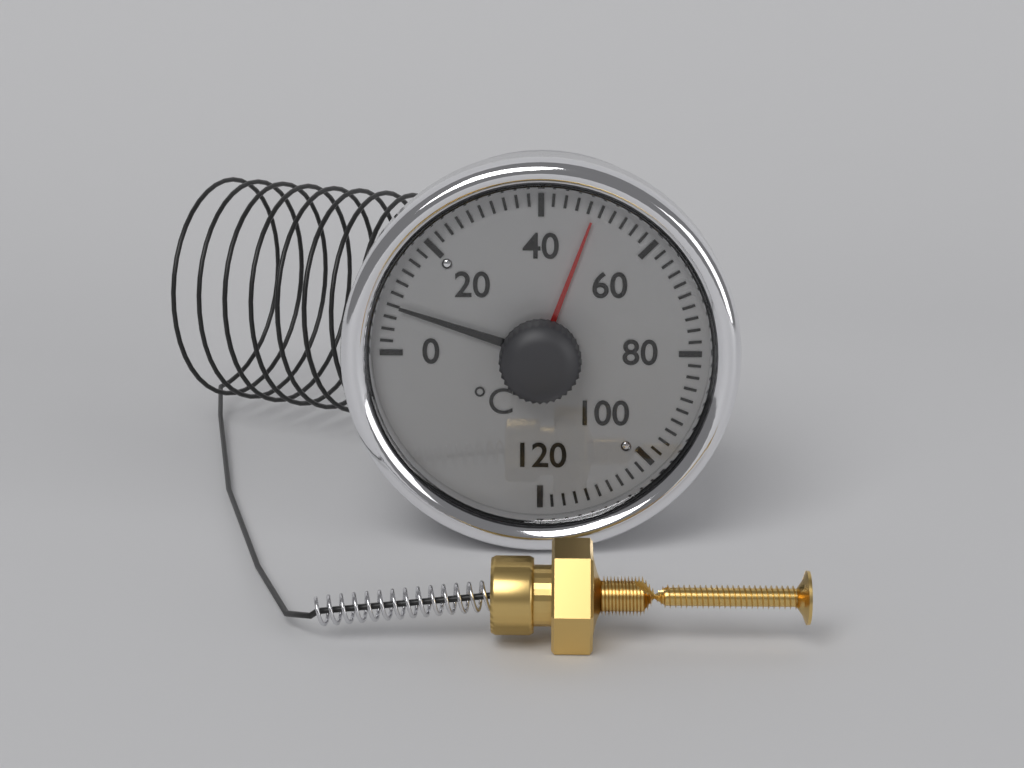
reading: 8 °C
